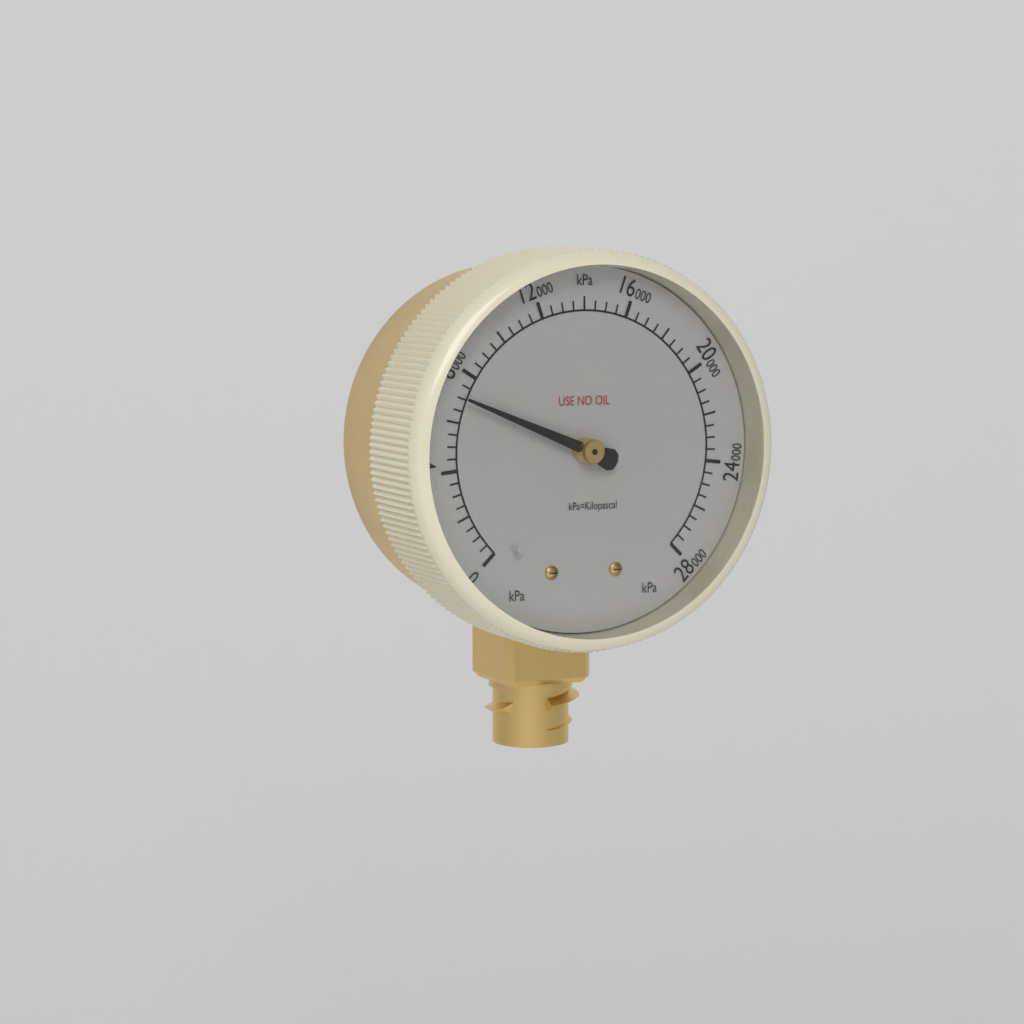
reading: 7000 kPa
